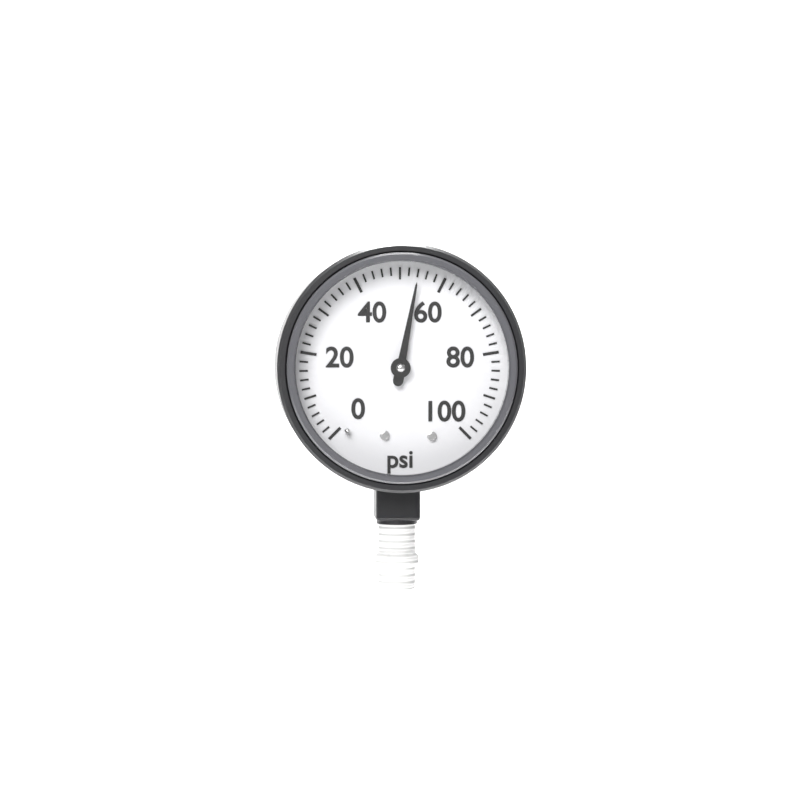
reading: 54 psi
